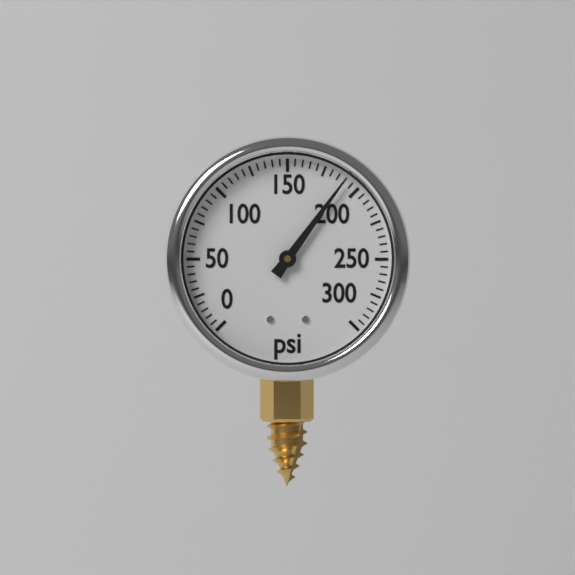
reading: 190 psi
